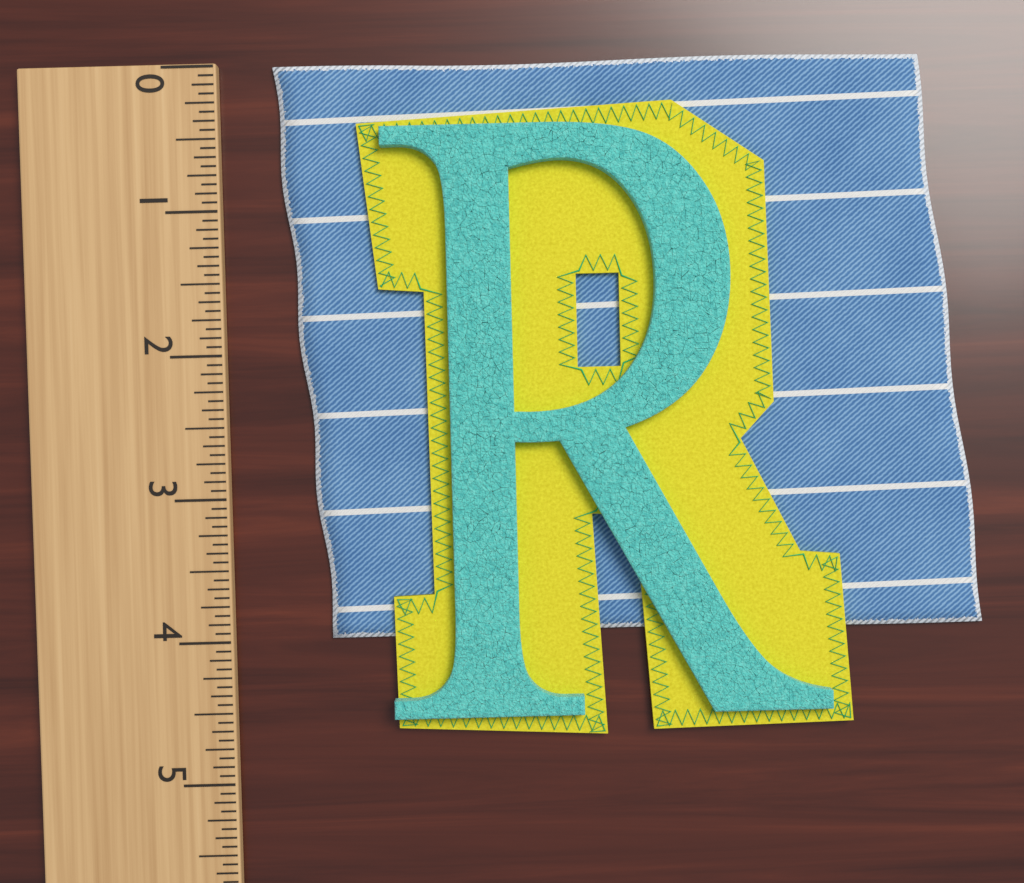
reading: 4.0000 (no unit)
